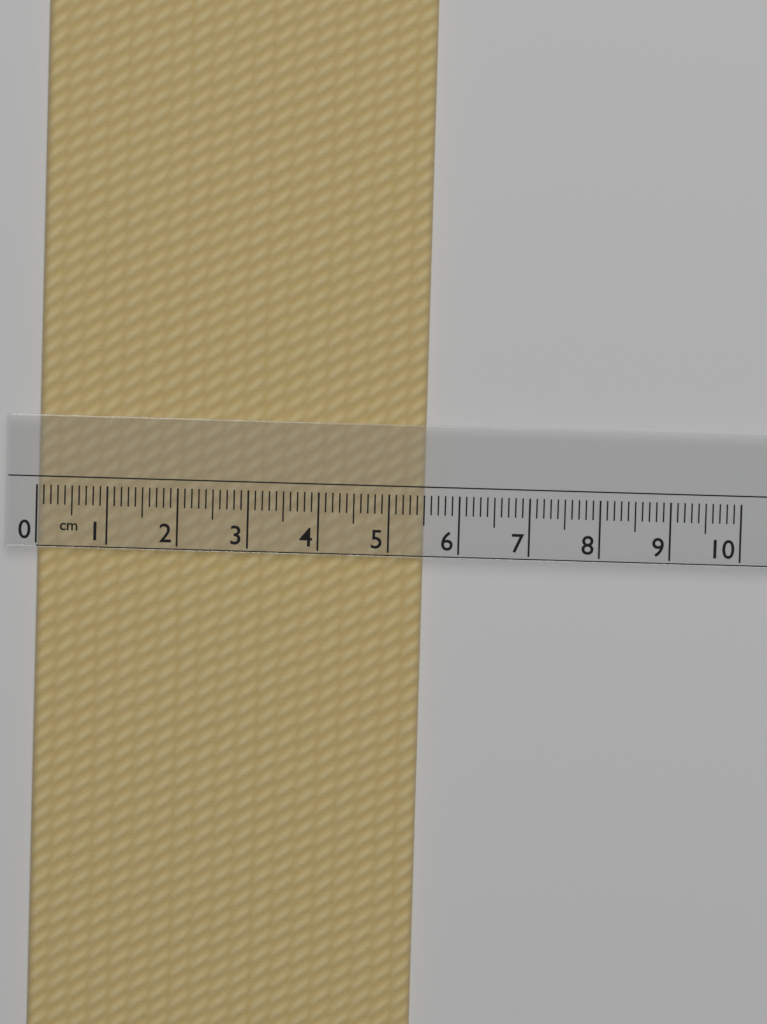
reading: 5.5 cm
